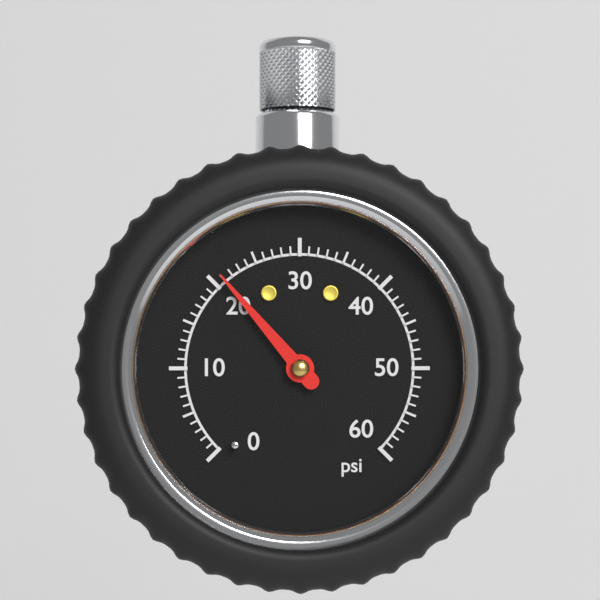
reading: 21 psi
